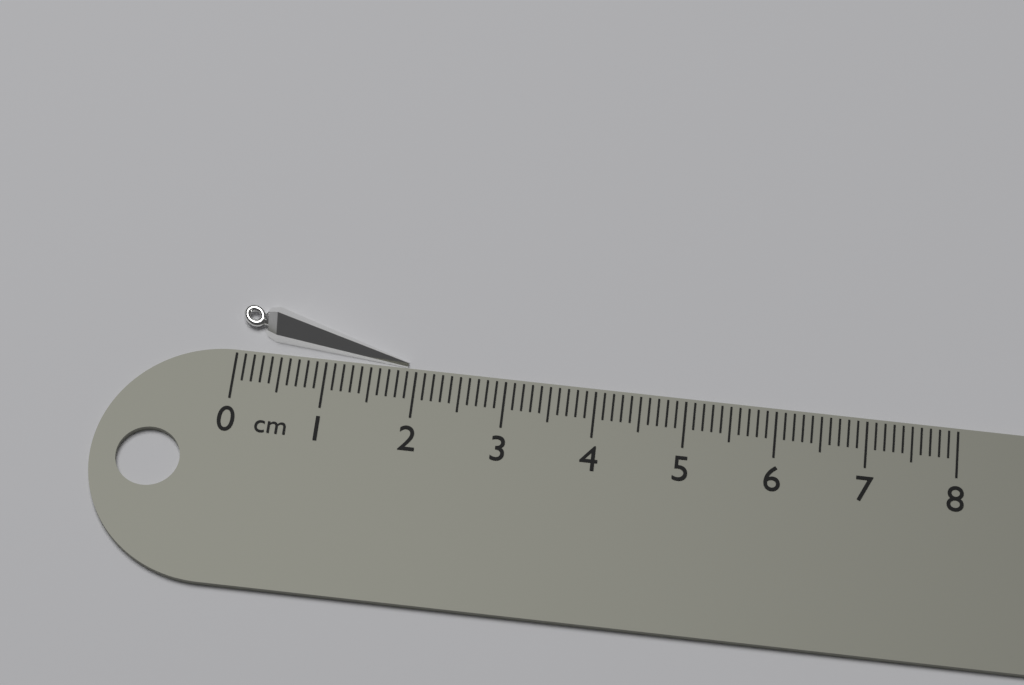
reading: 1.9 cm
